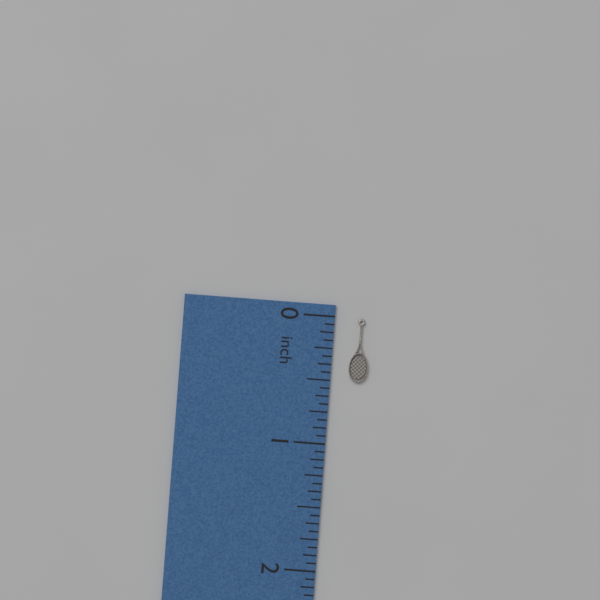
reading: 0.5000 inch
